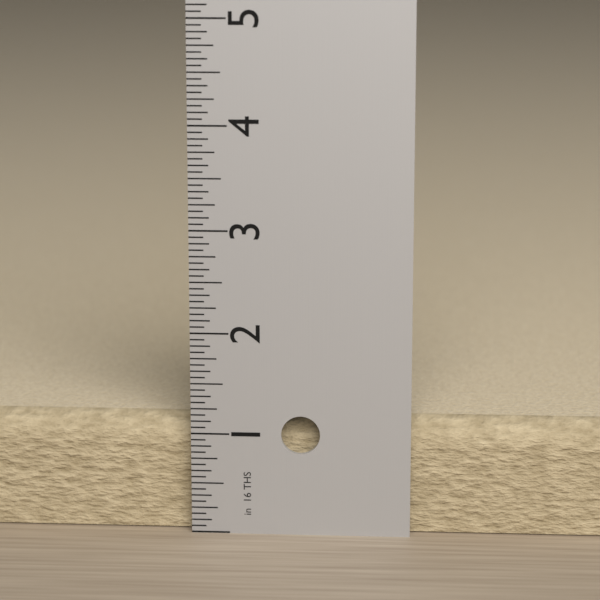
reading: 1.1250 in
